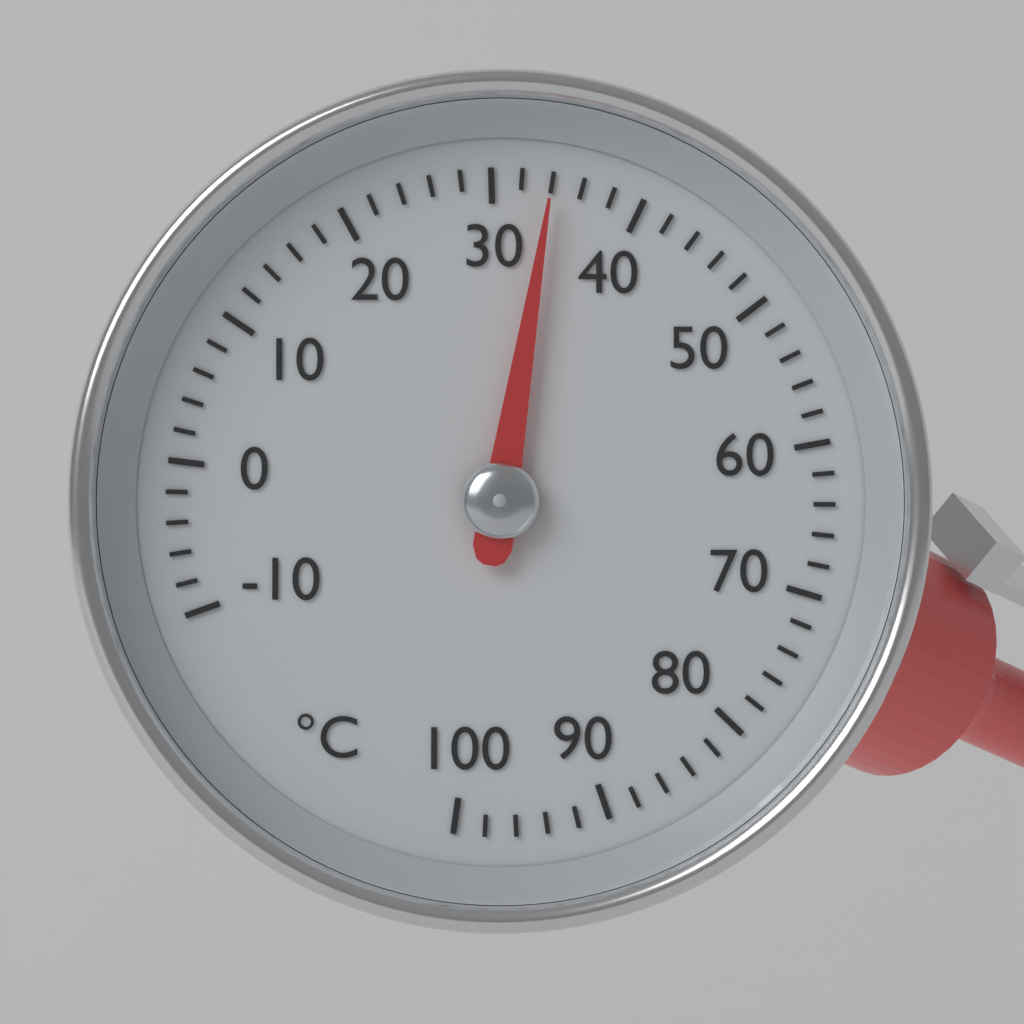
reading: 34 °C
